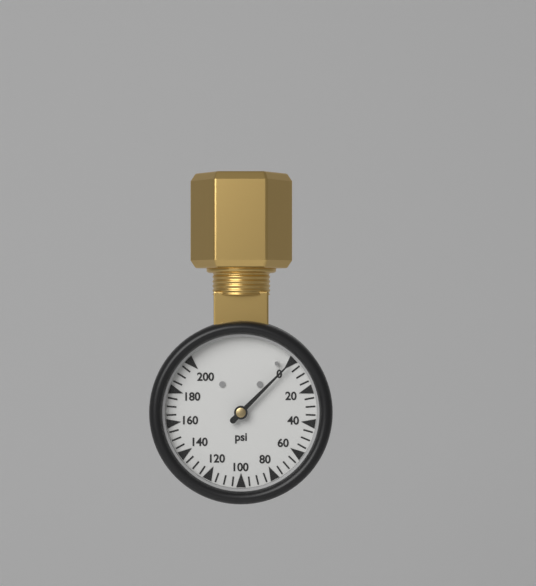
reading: 0 psi
